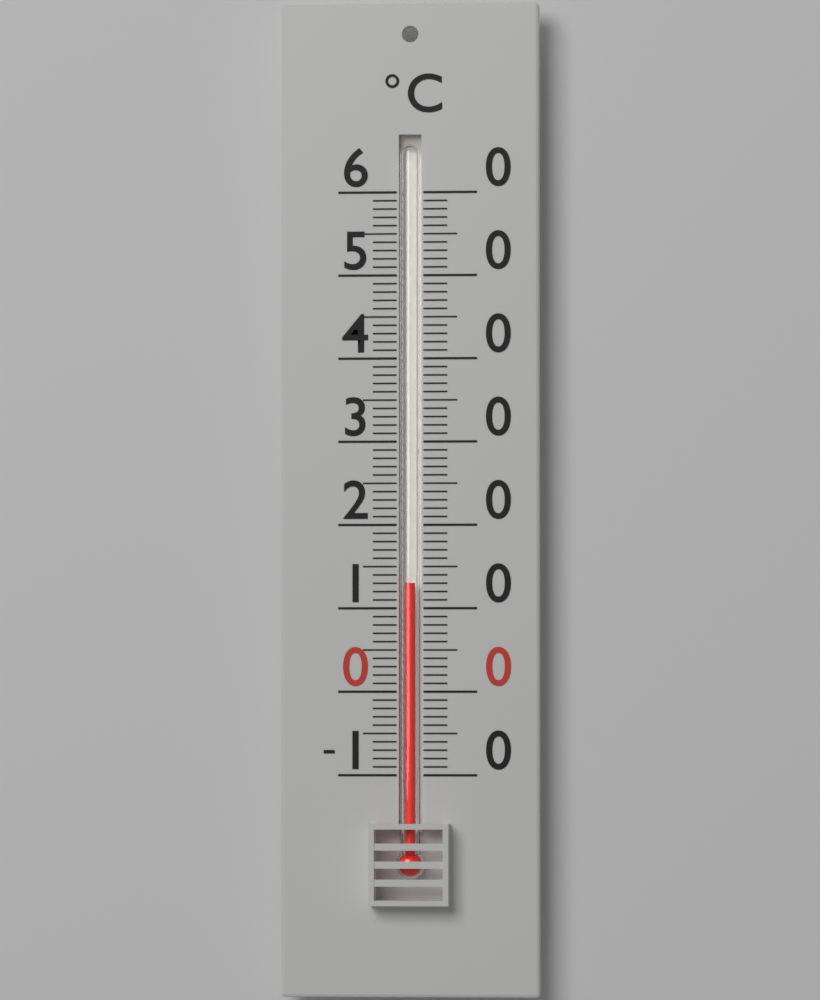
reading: 13 °C
